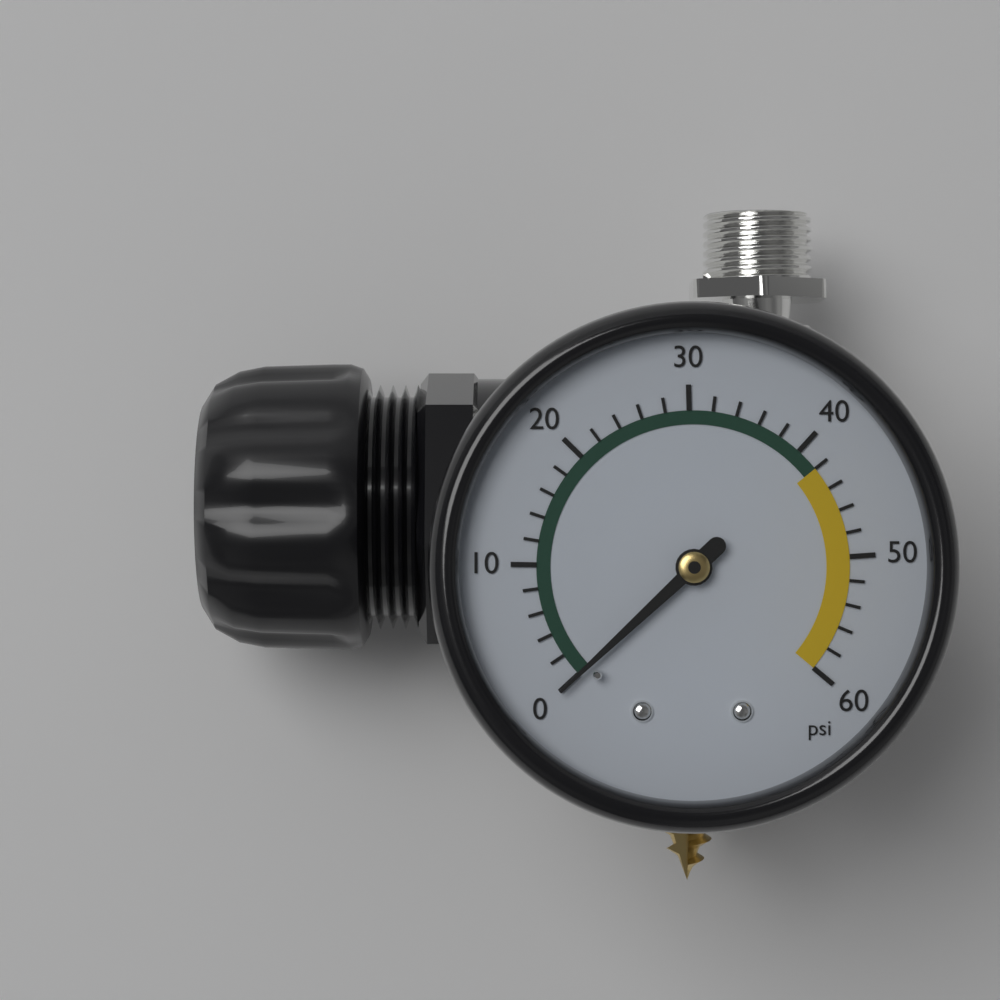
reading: 0 psi
